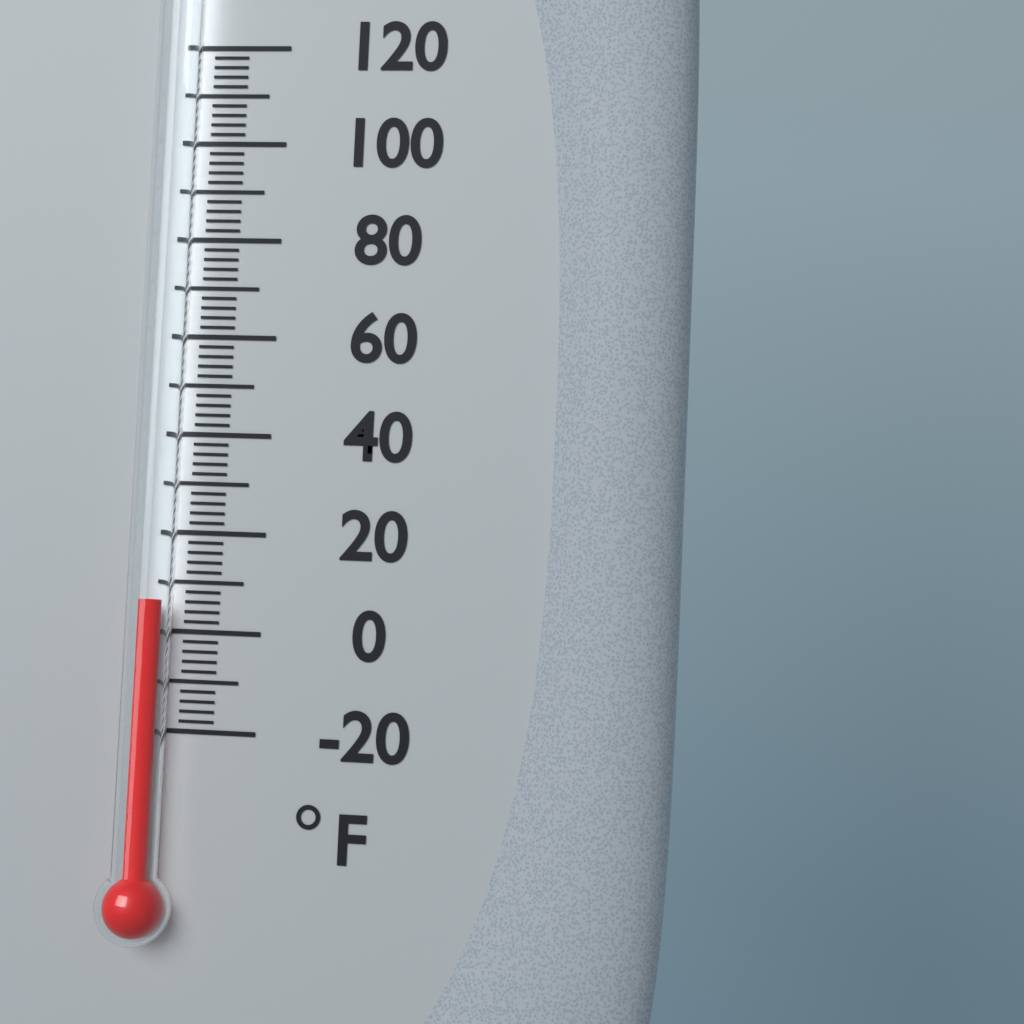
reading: 6 °F
